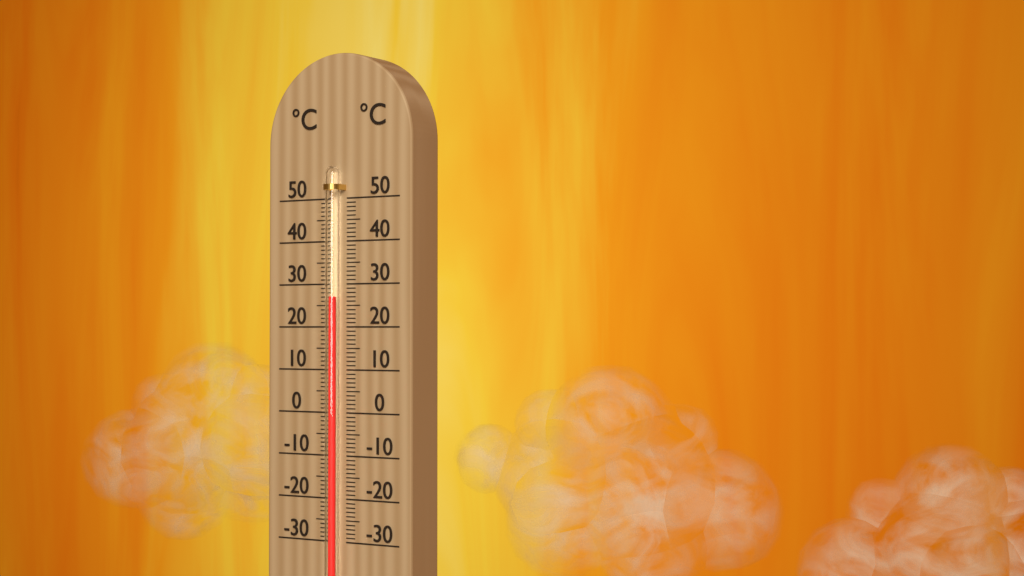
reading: 27 °C
